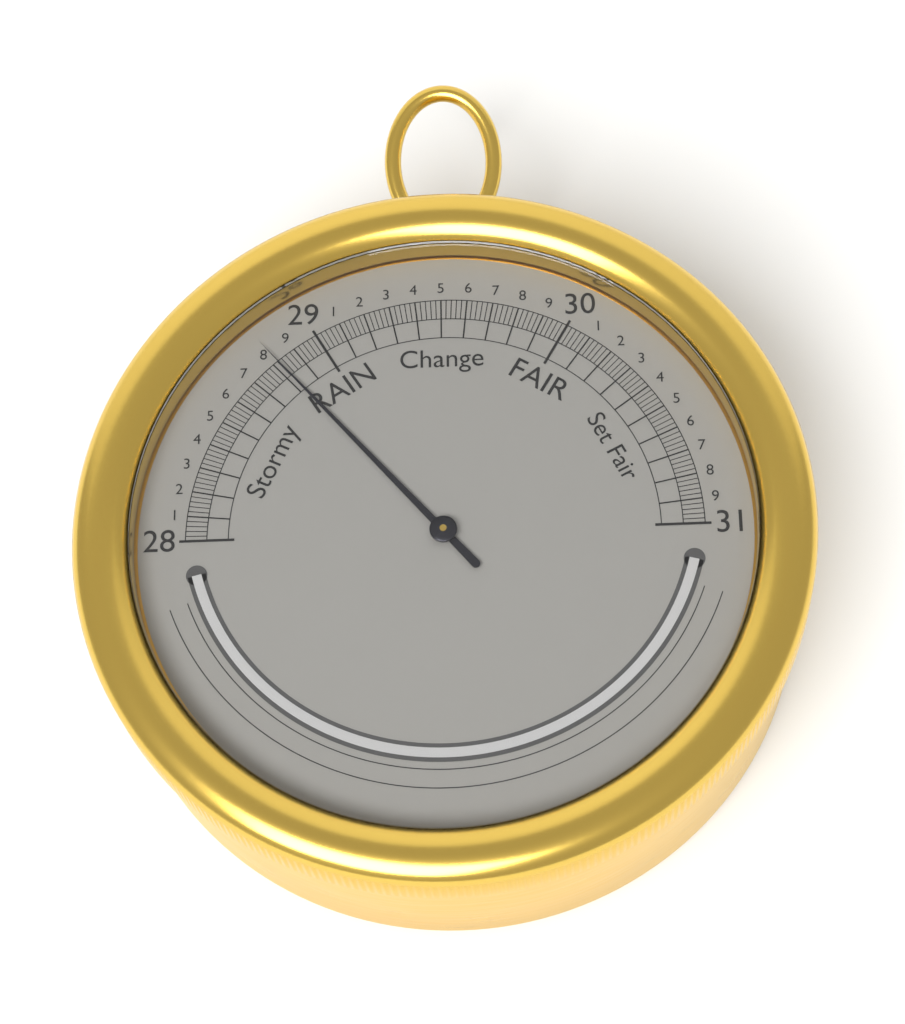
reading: 28.82 inHg
